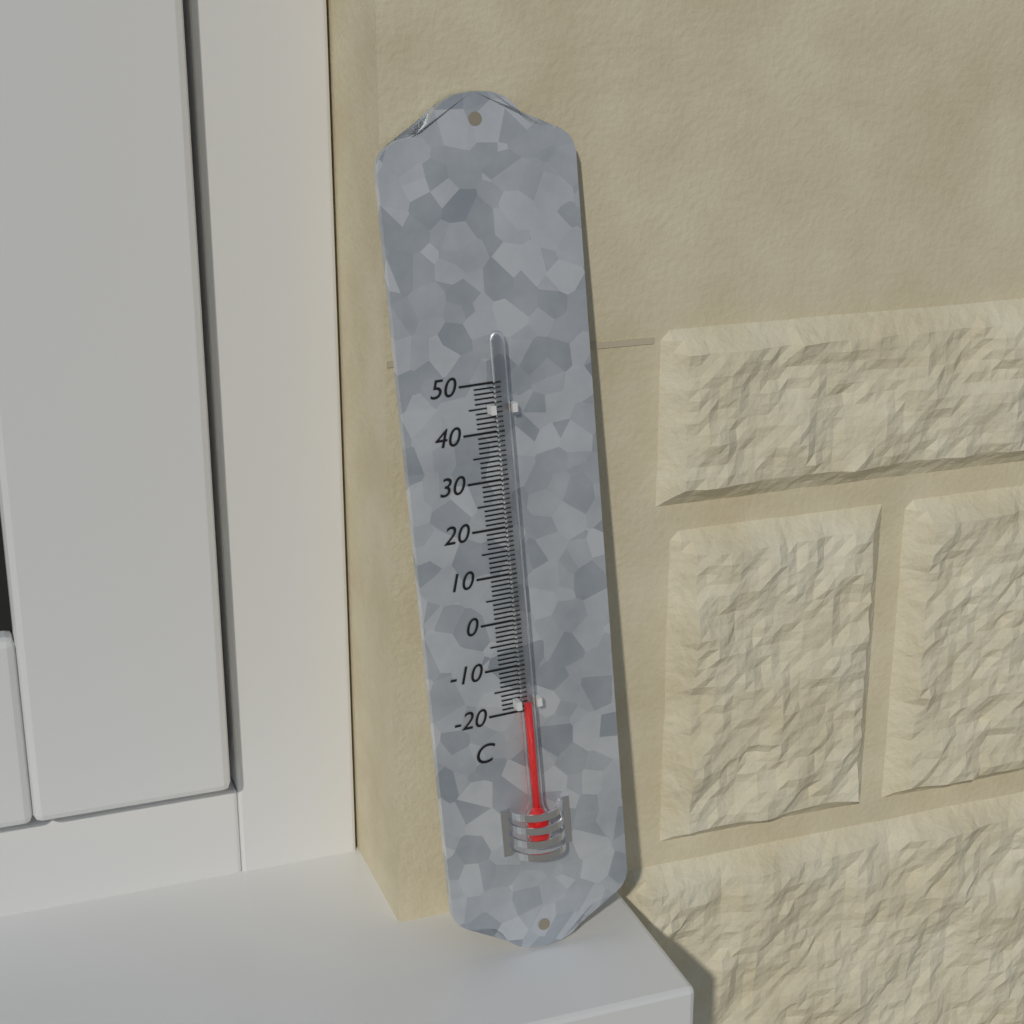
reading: -18 °C
